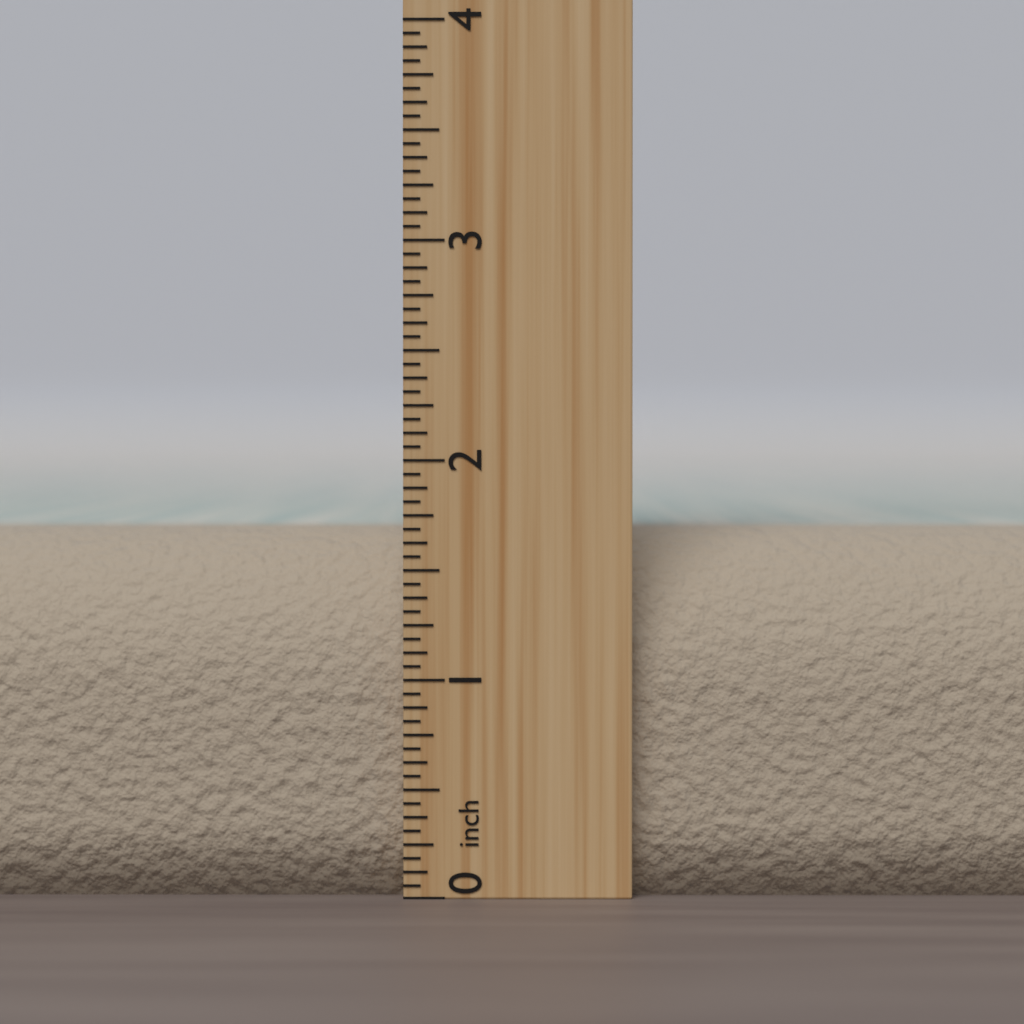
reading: 1.6875 inch
